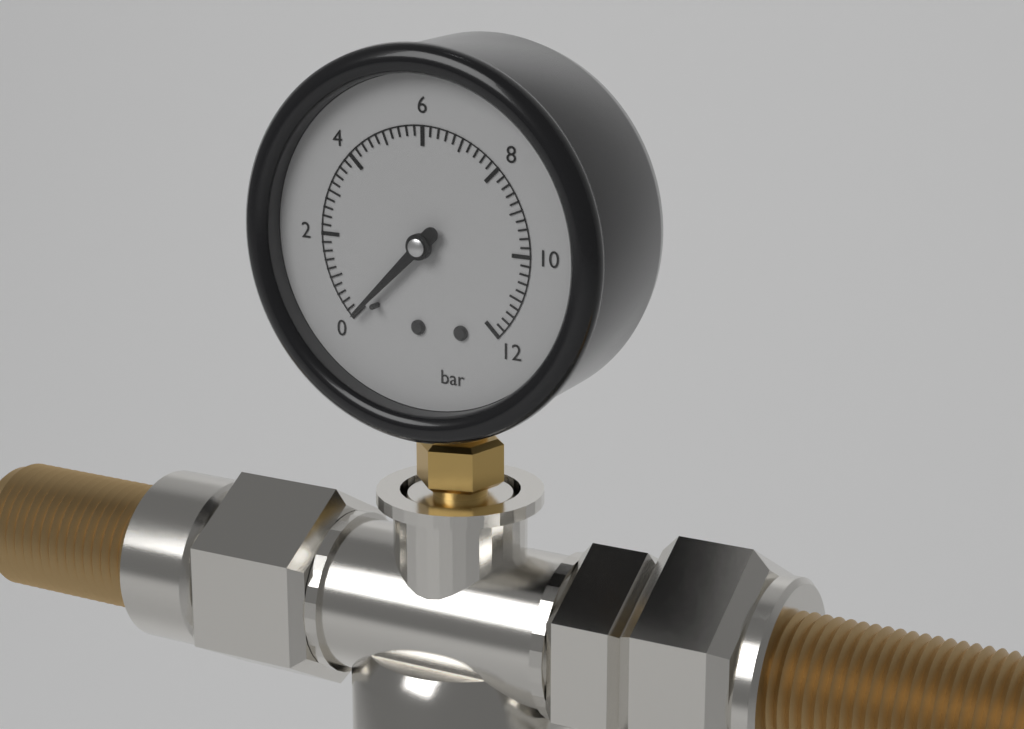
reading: 0.0 bar
